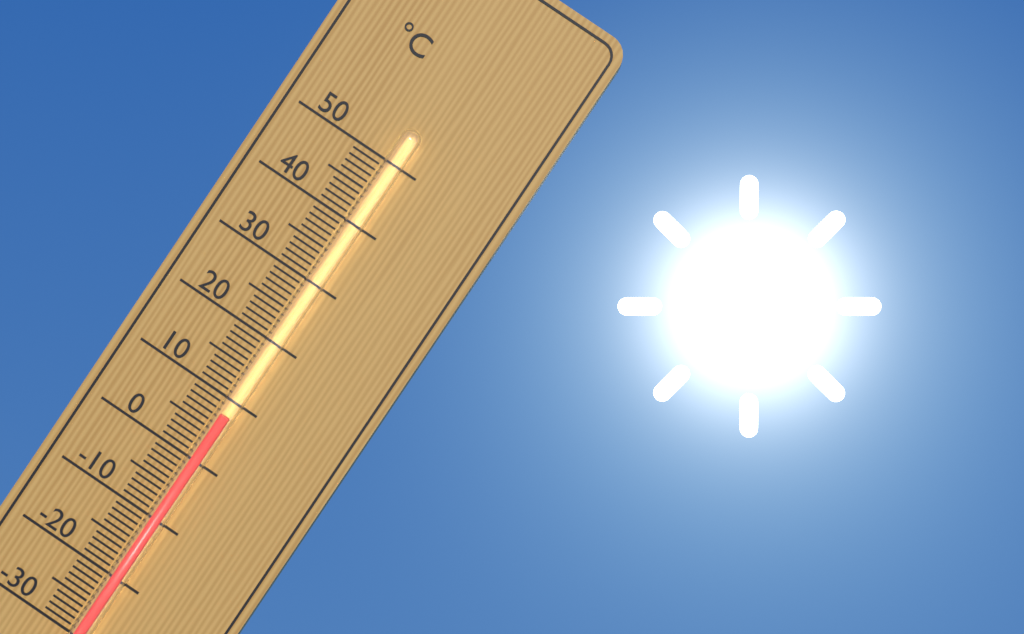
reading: 8 °C
